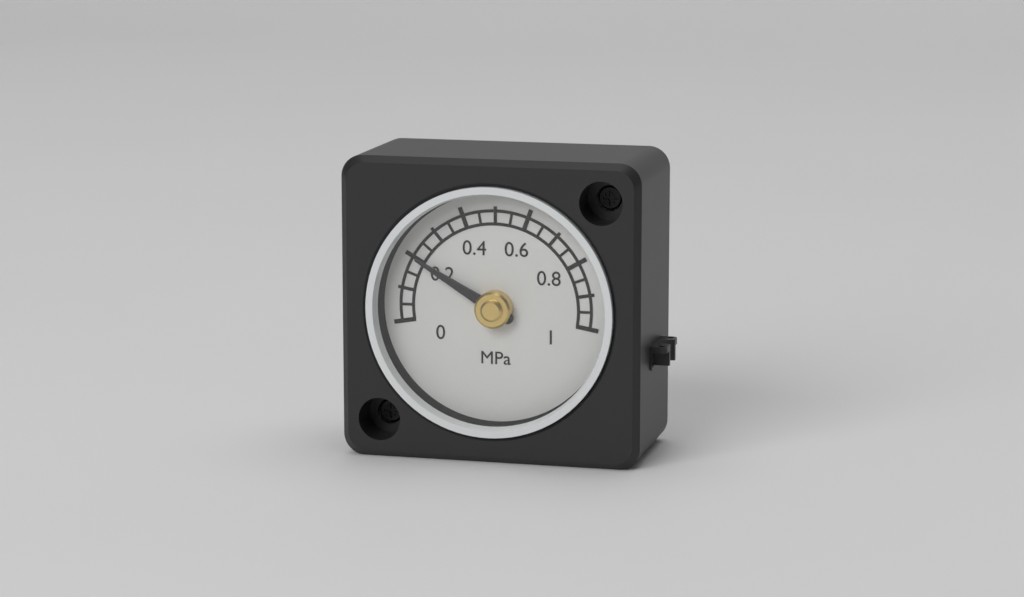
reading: 0.20 MPa
